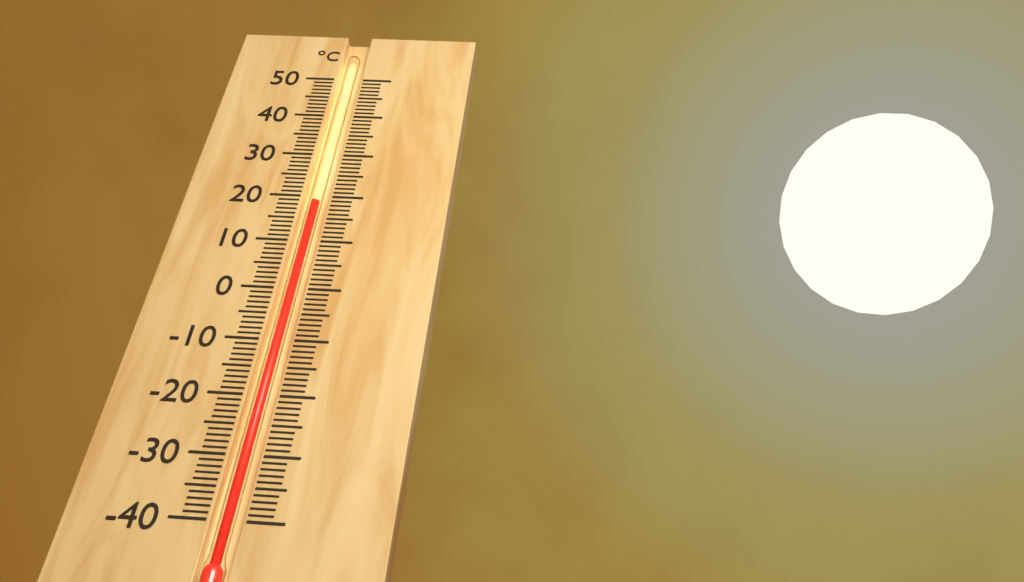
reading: 19 °C
